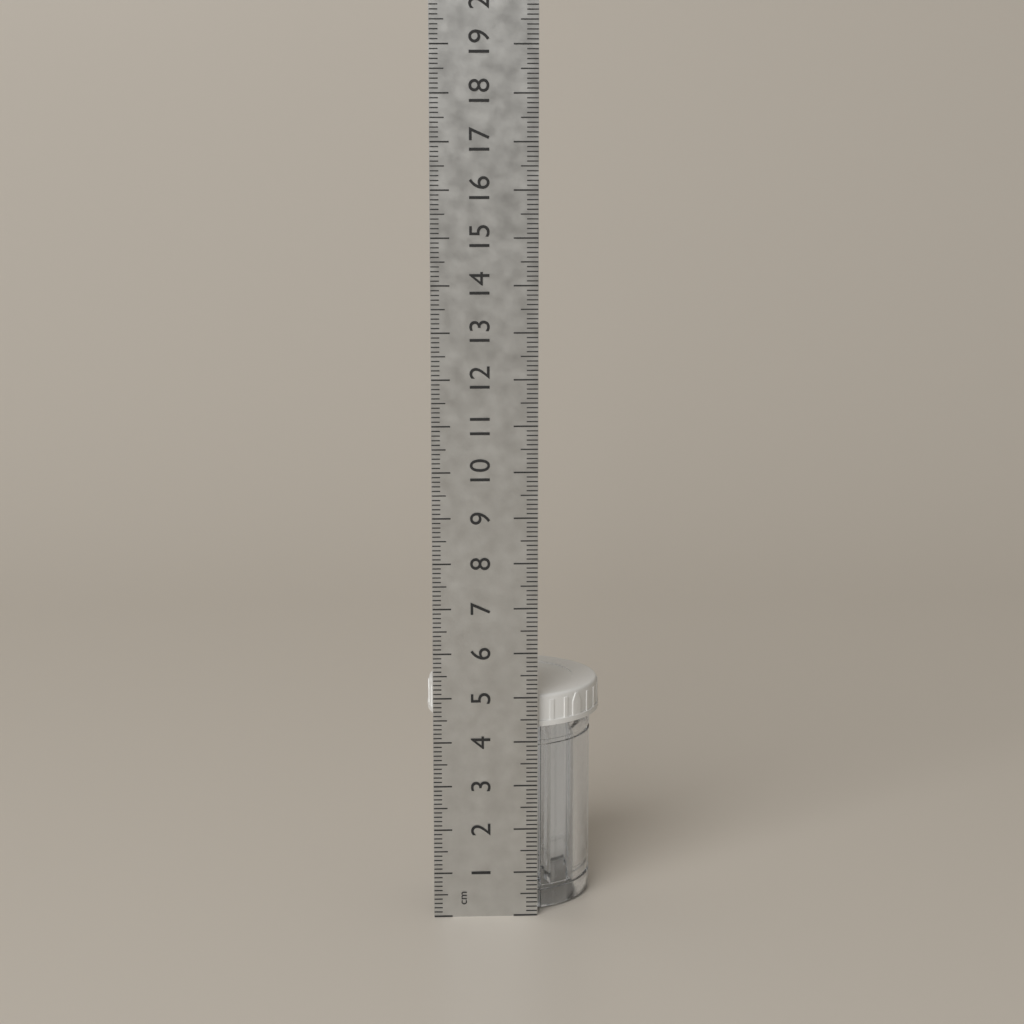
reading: 5.0 cm
